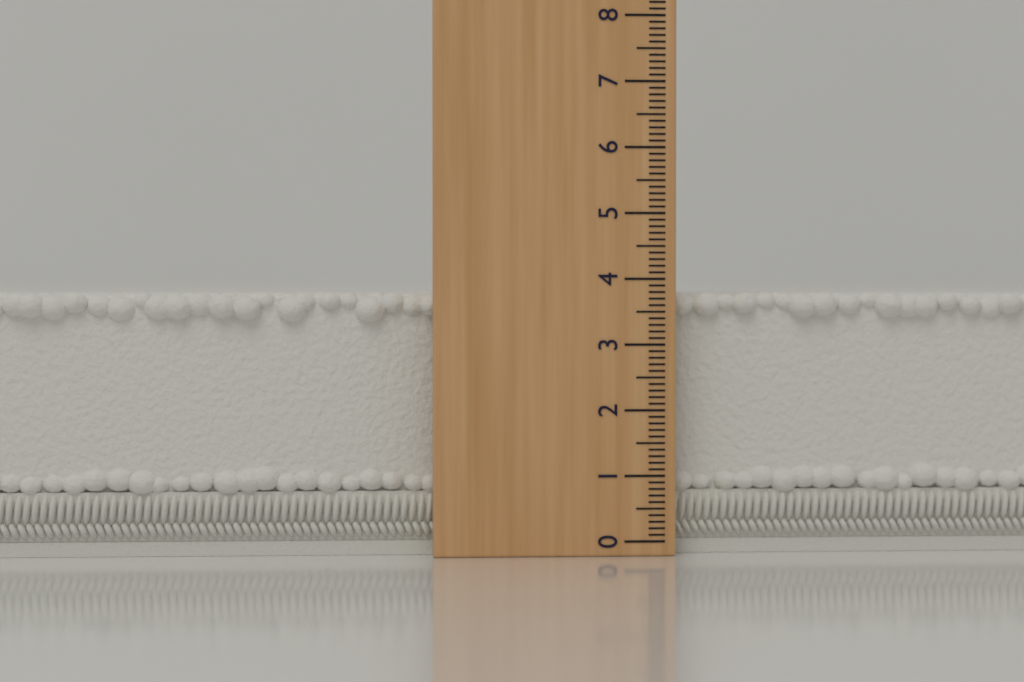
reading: 3.8 (no unit)
